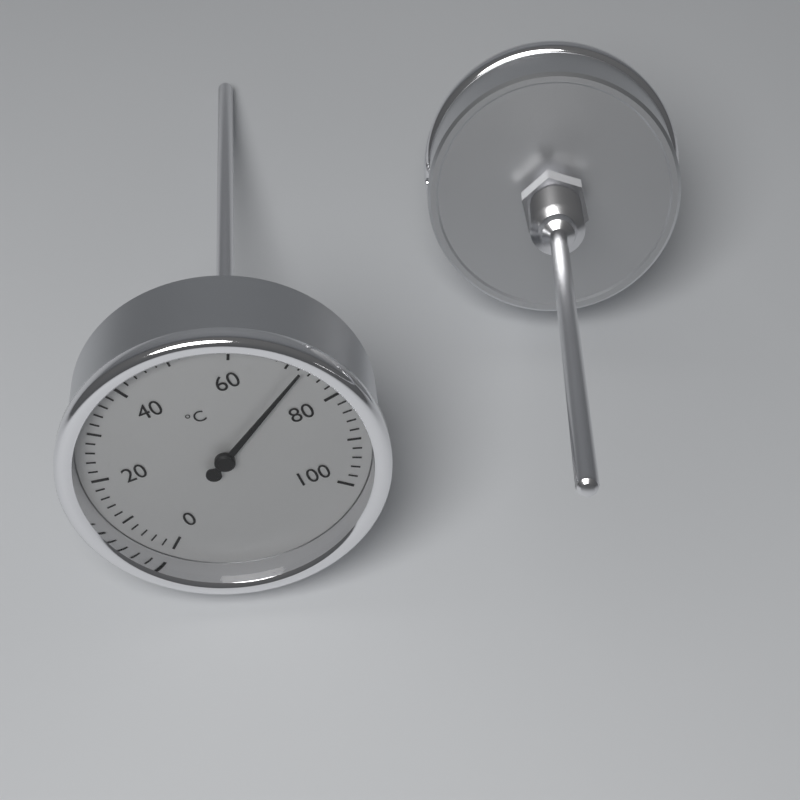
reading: 72 °C
